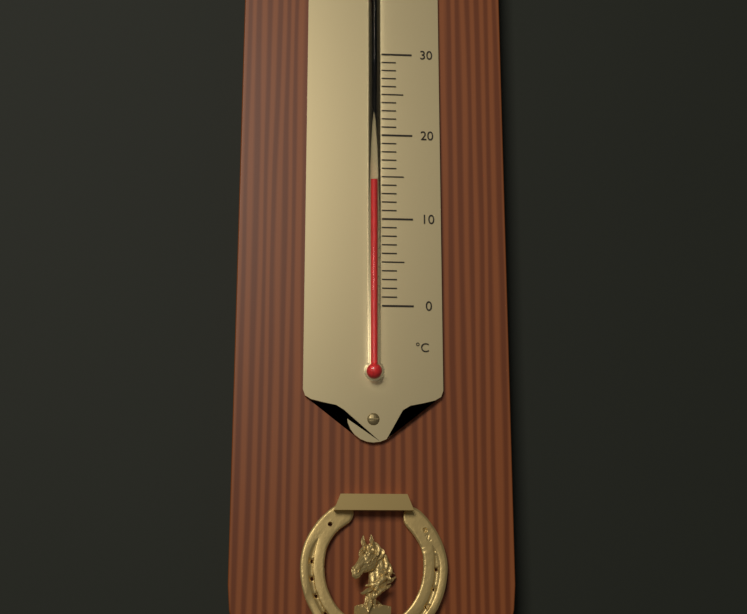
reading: 14 °C
